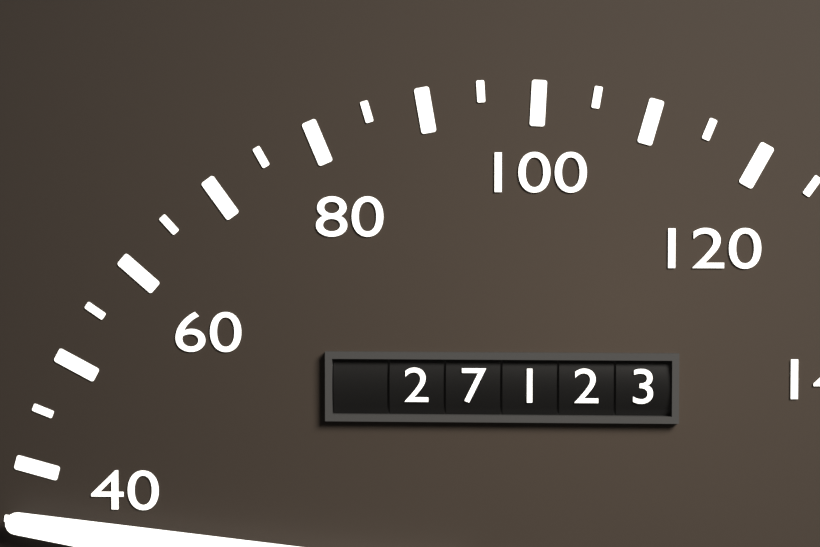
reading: 35 (no unit)
